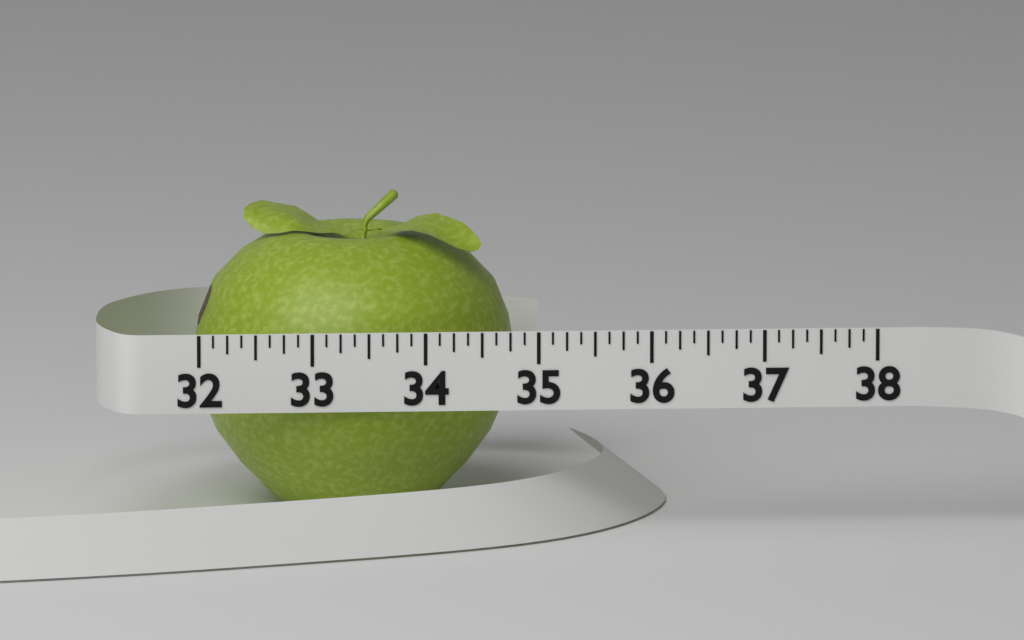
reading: 34.875 (no unit)
